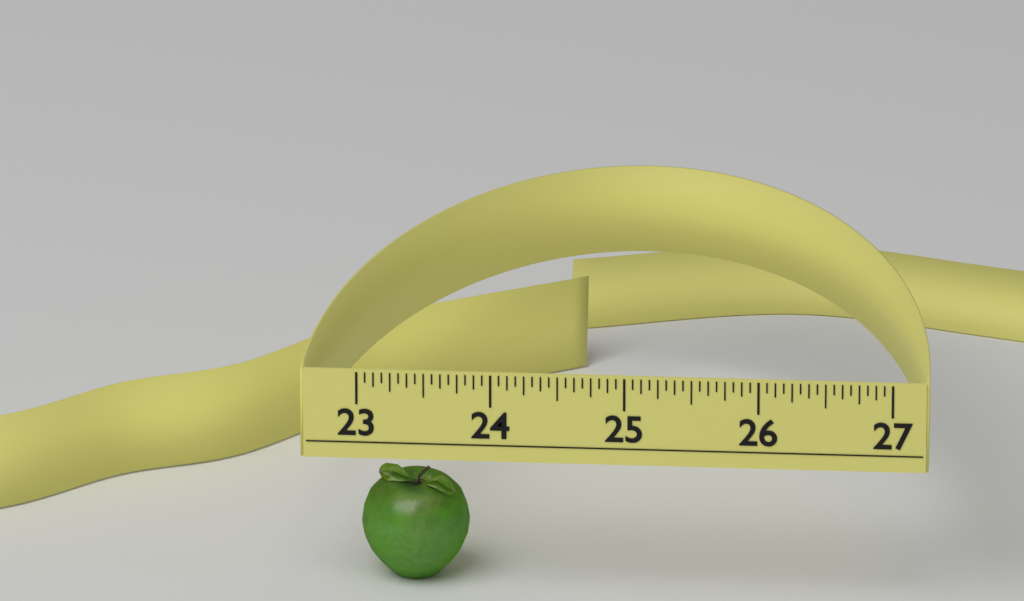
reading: 23.8125 (no unit)
